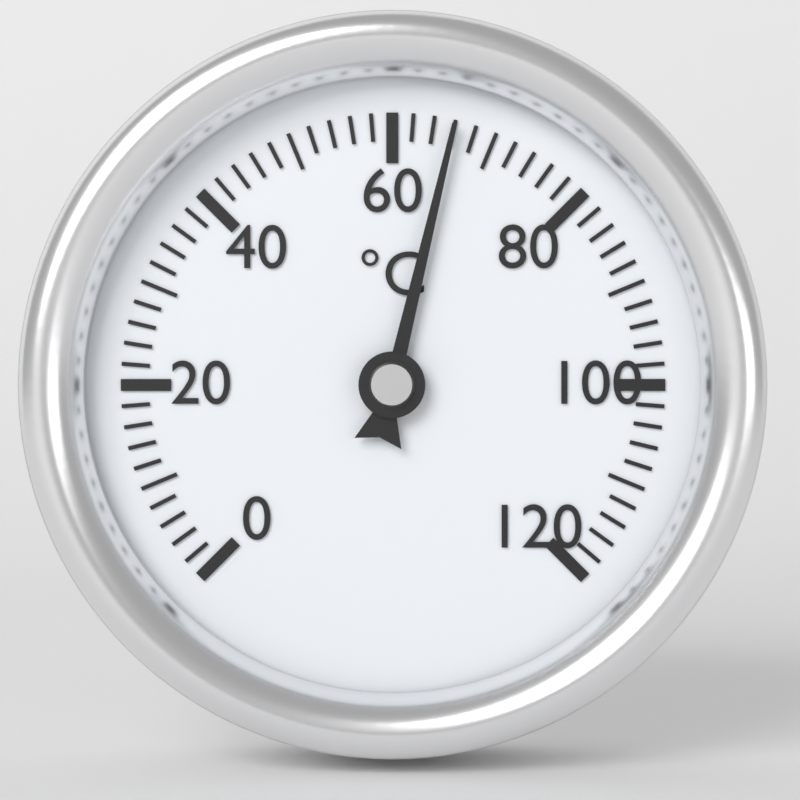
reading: 66 °C
